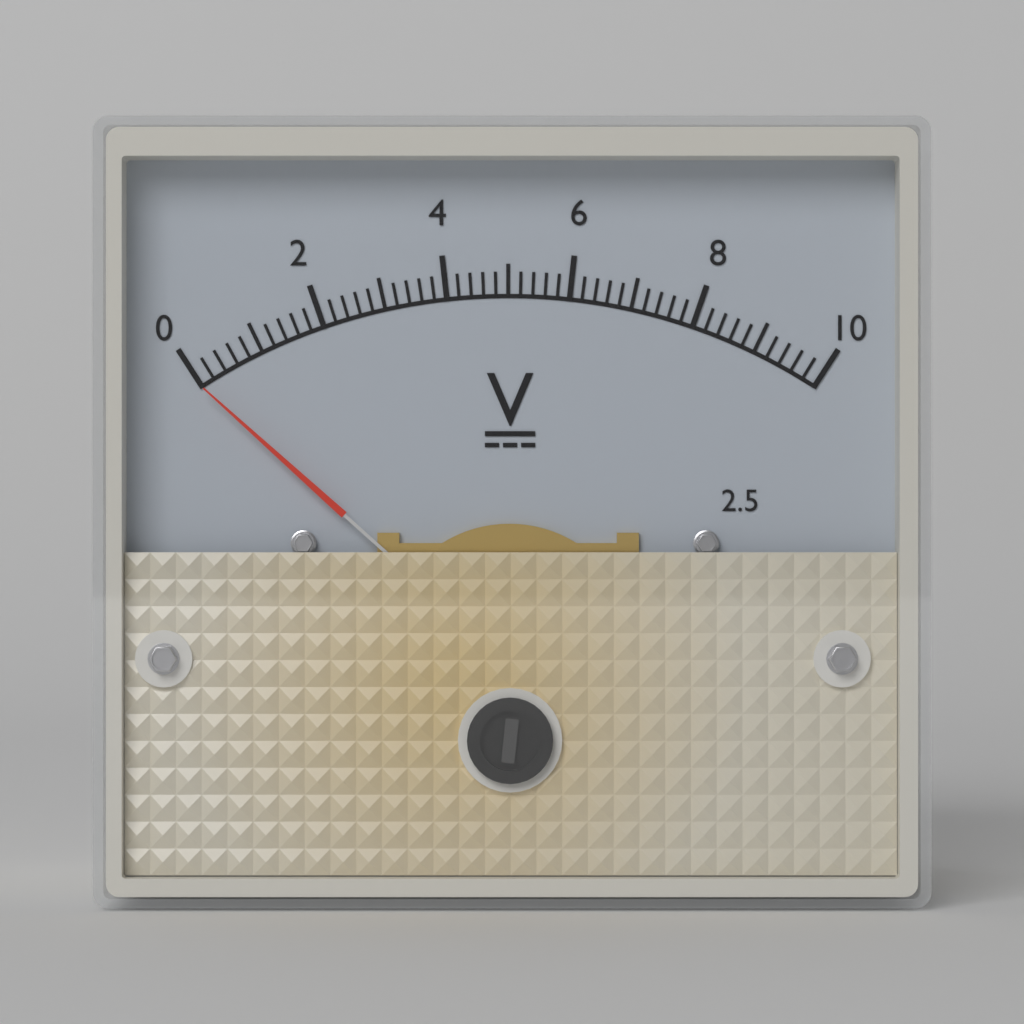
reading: 0.0 V
